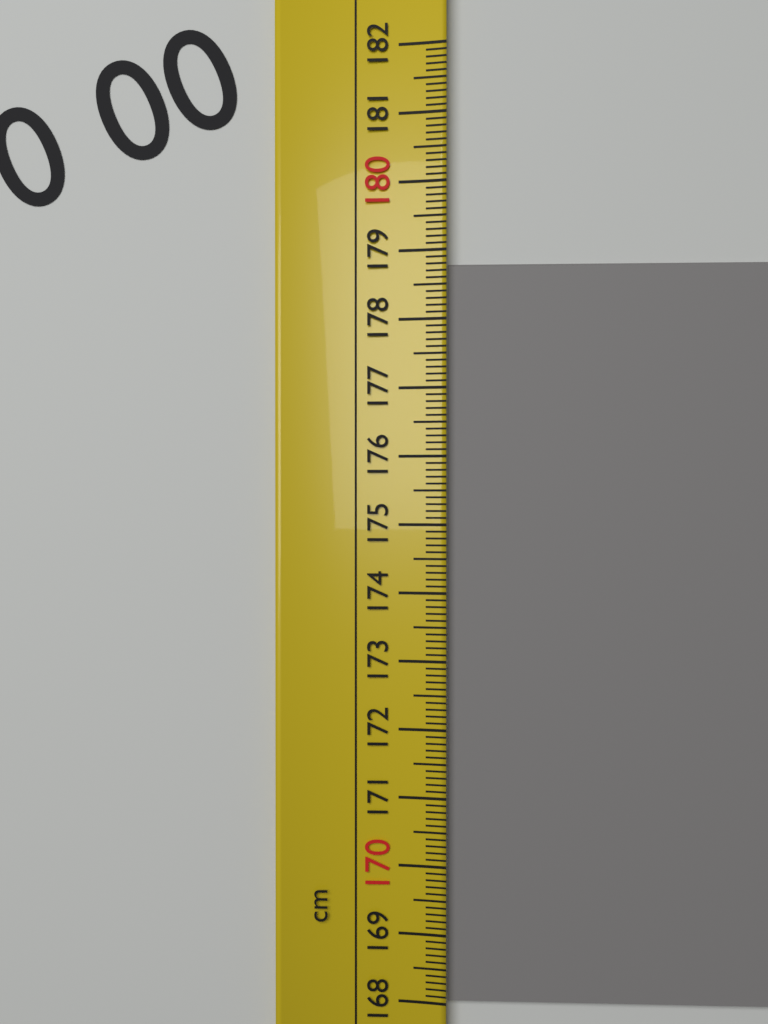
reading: 178.8 cm
